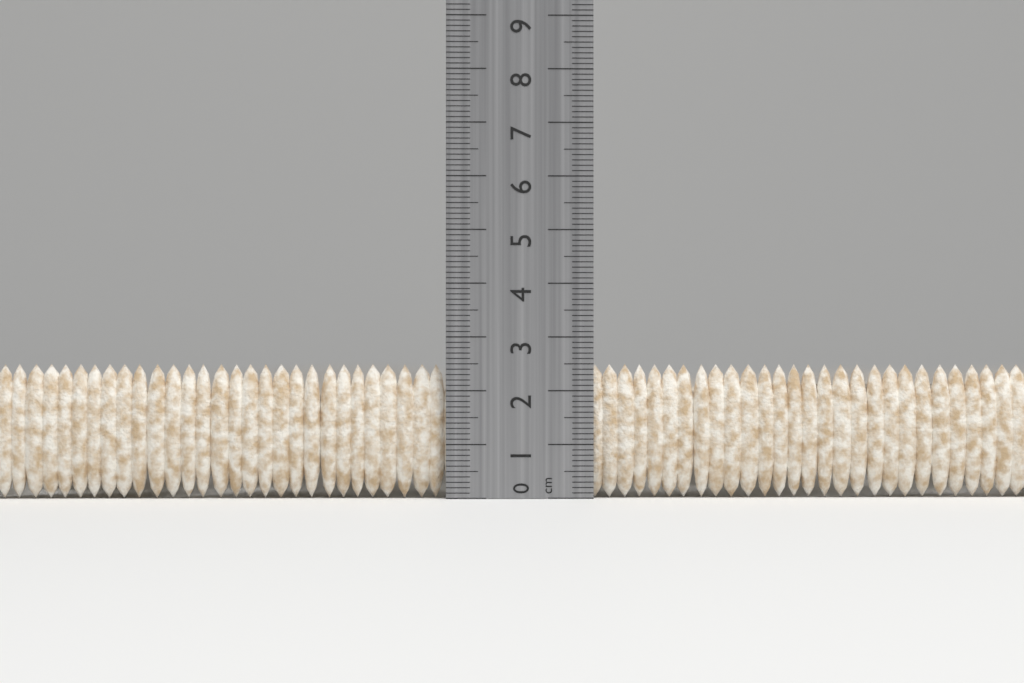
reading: 2.5 cm
